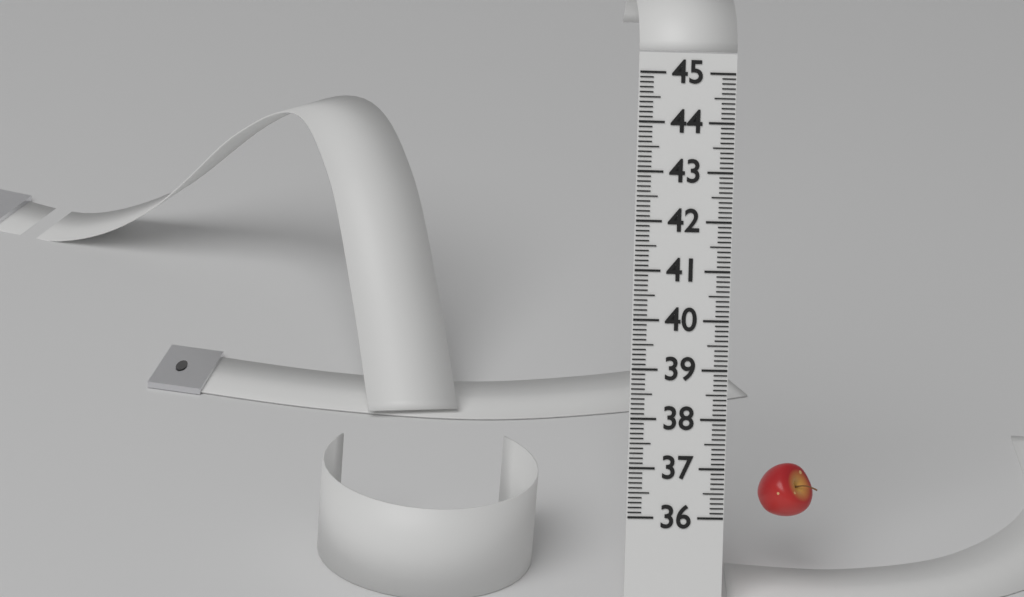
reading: 37.1 (no unit)
